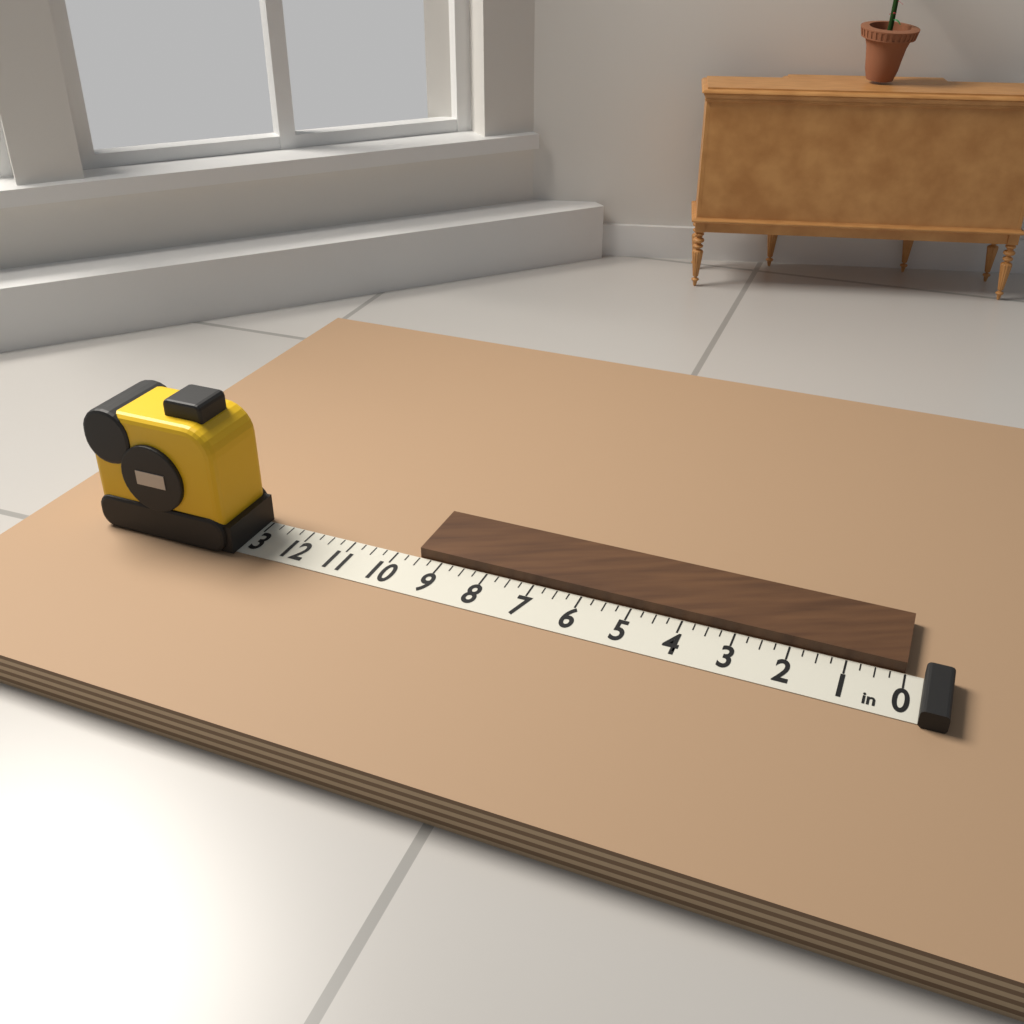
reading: 9.50 in
